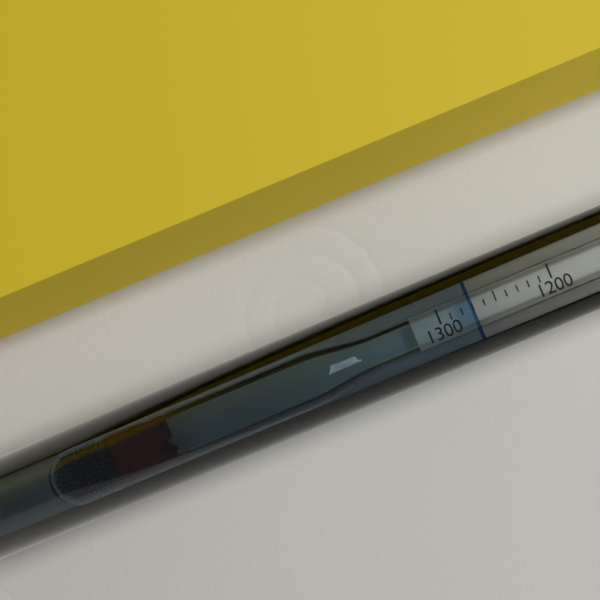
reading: 1270 (no unit)
